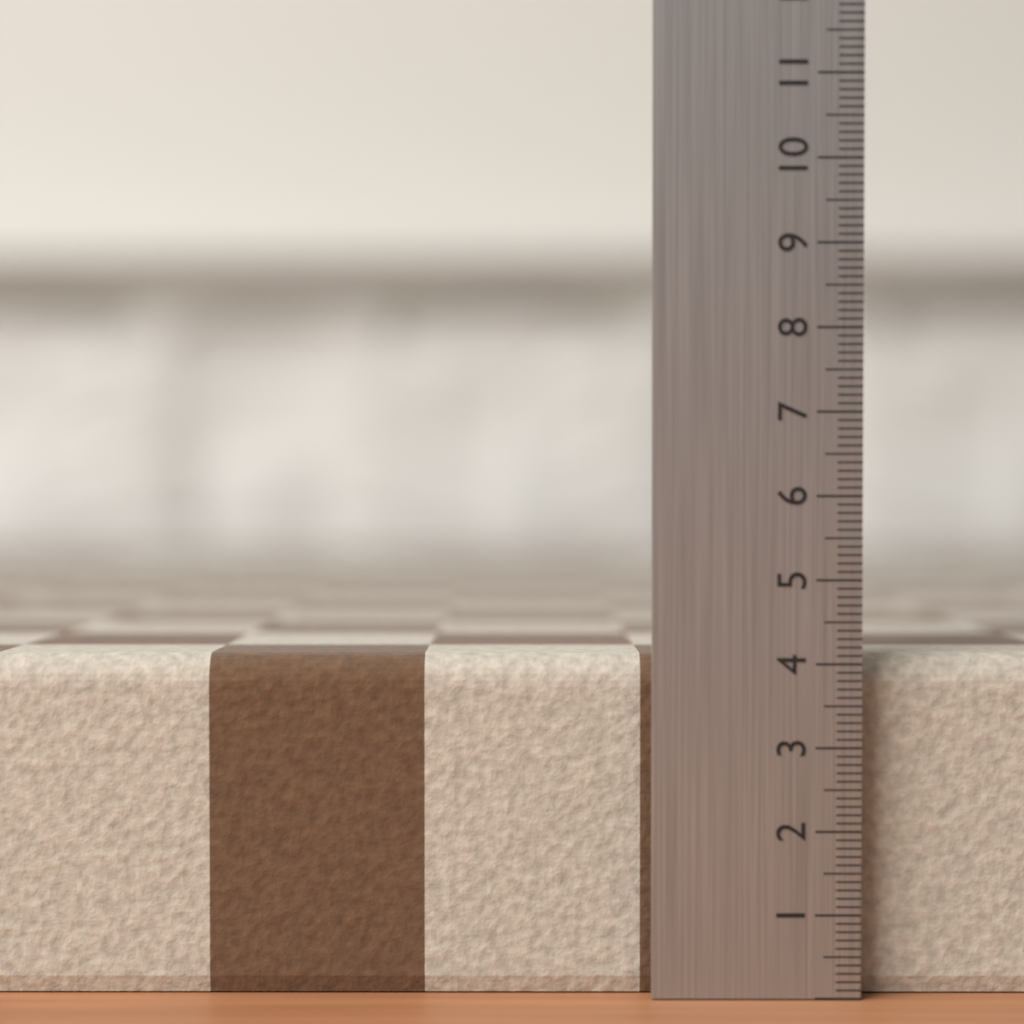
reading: 4.1 (no unit)
